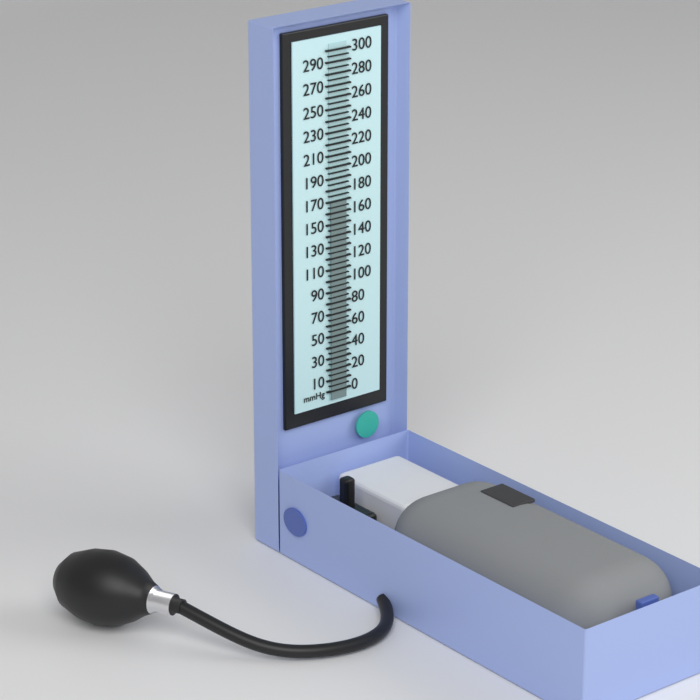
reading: 170 mmHg
